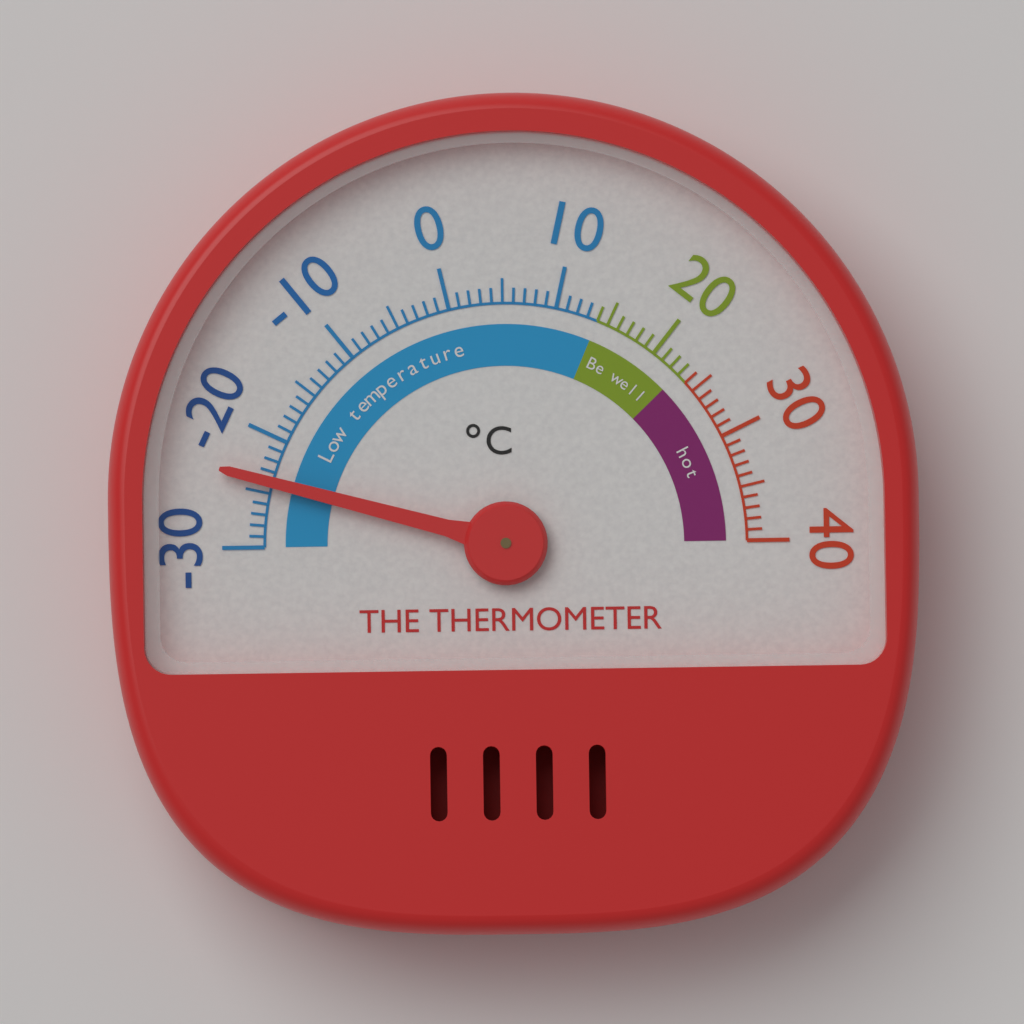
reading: -24 °C
